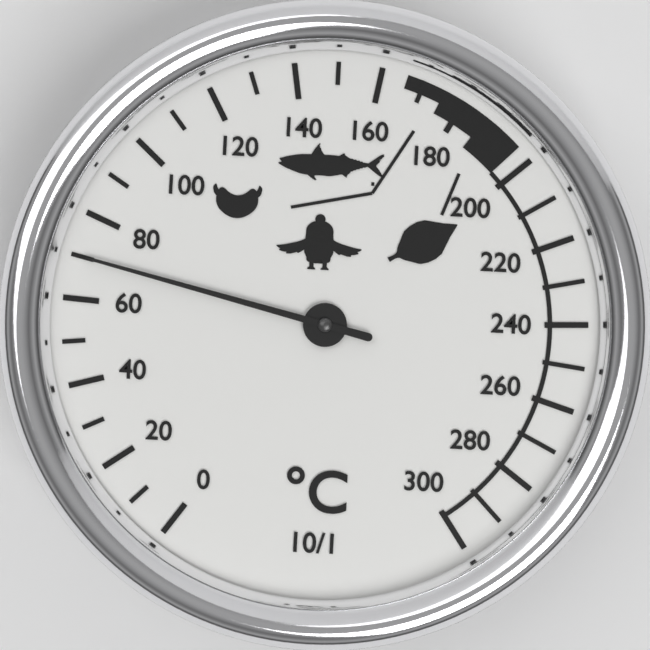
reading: 70 °C
